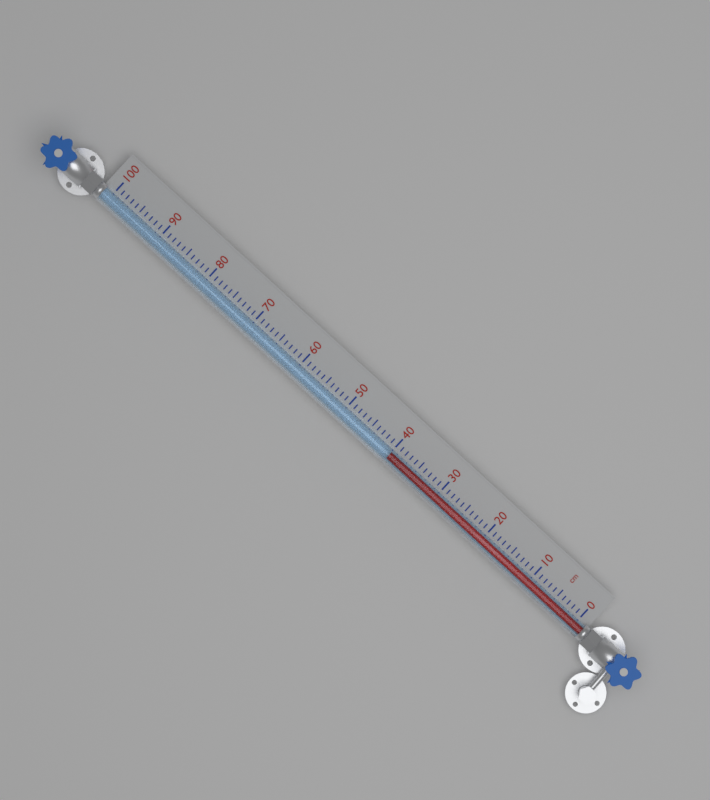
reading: 40 cm
